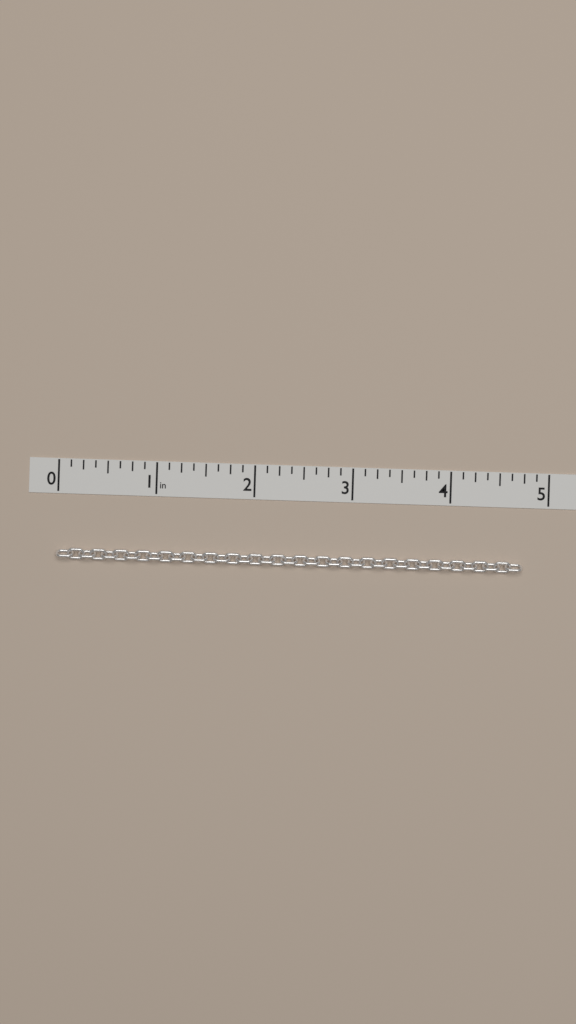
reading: 4.750 in
